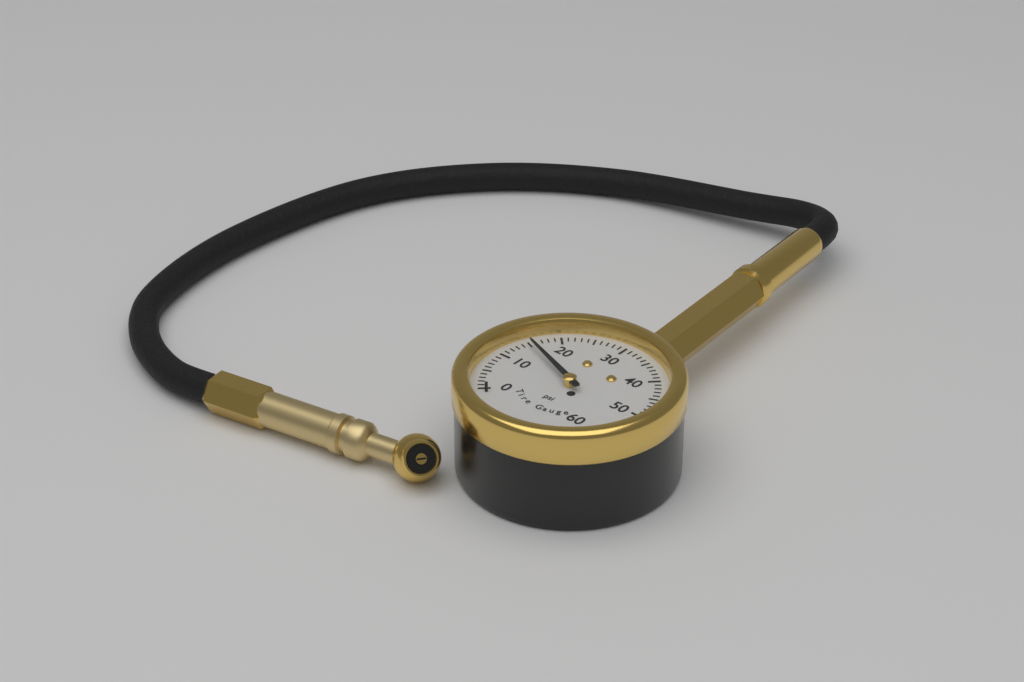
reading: 15 psi
